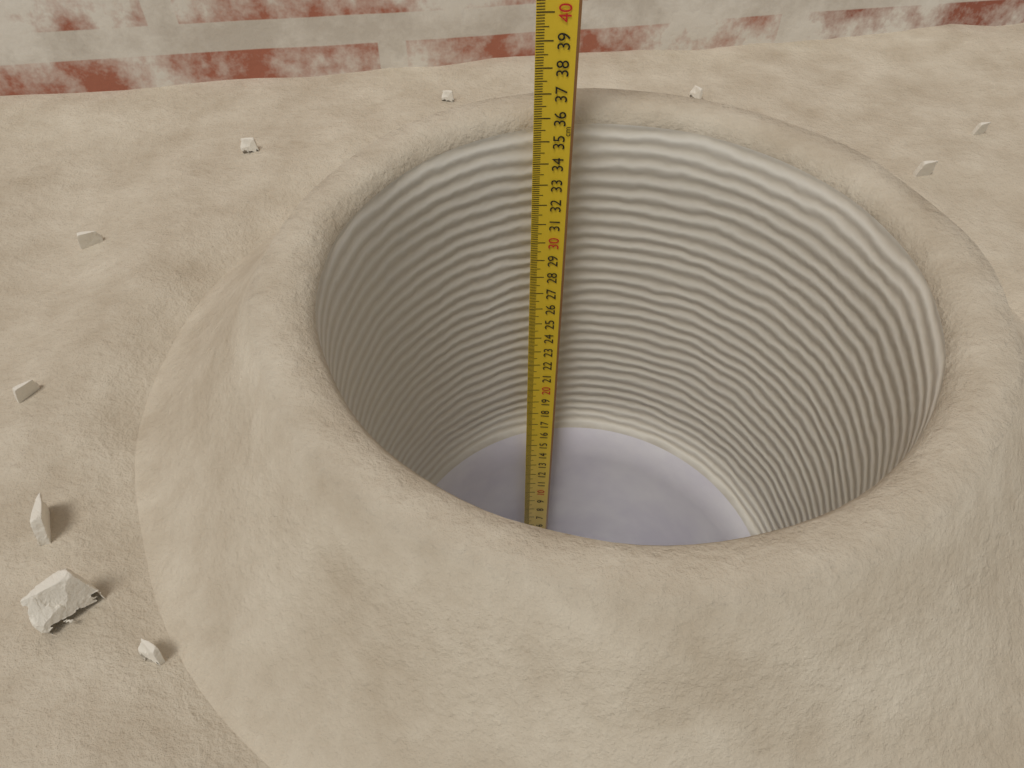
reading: 35.7 cm
